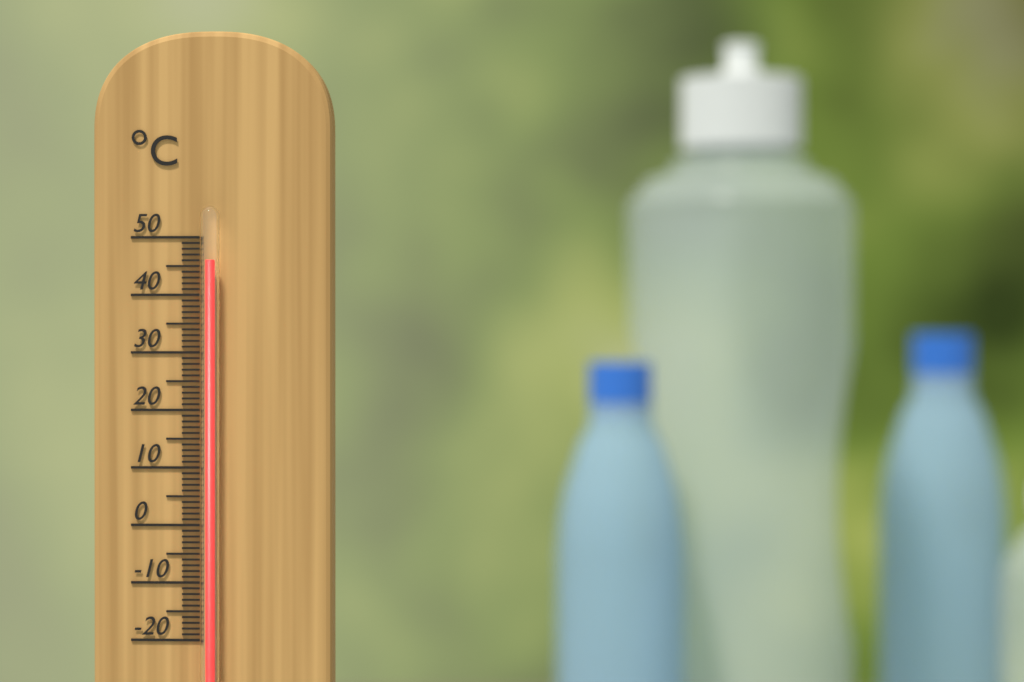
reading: 46 °C
